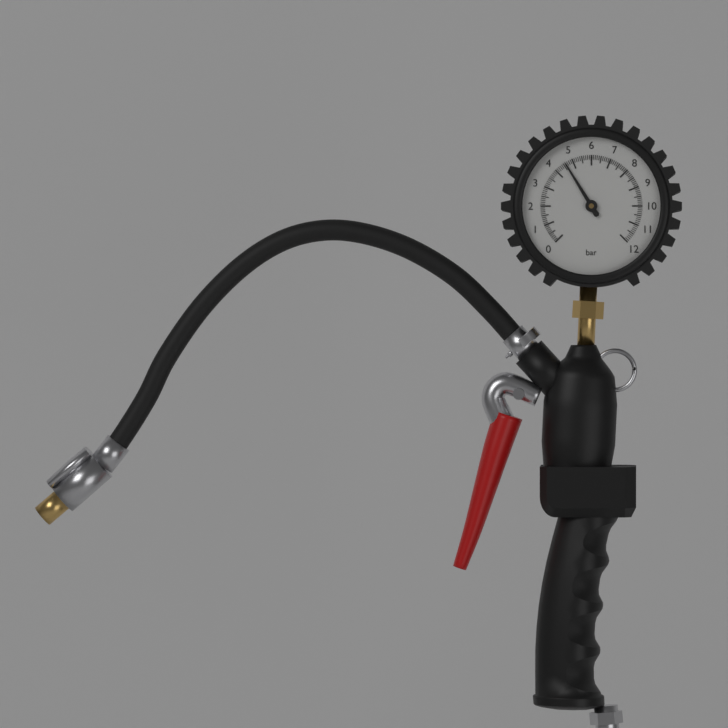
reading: 4.6 bar
